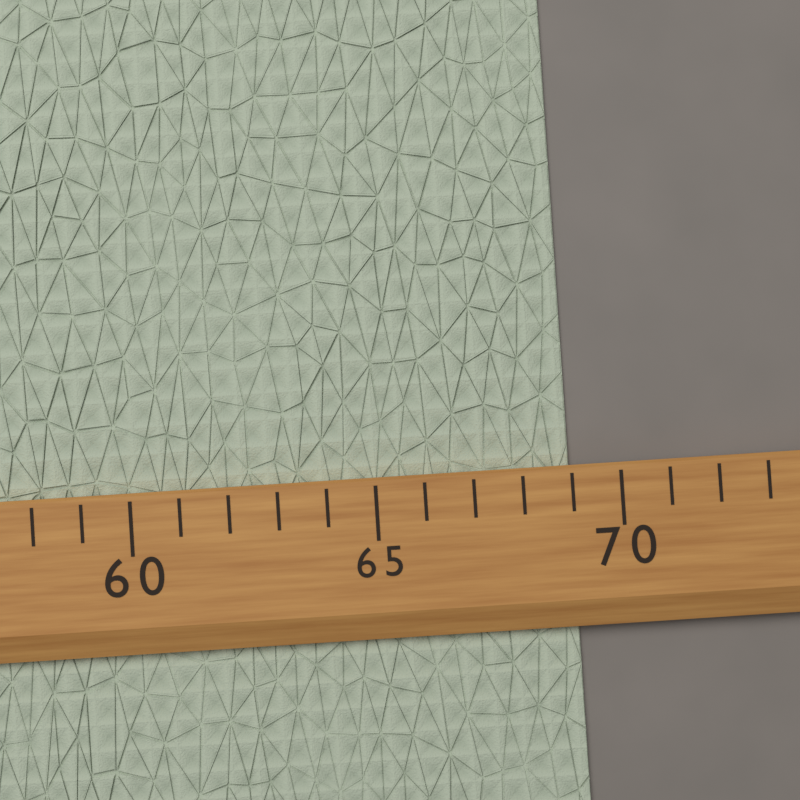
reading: 69 (no unit)
